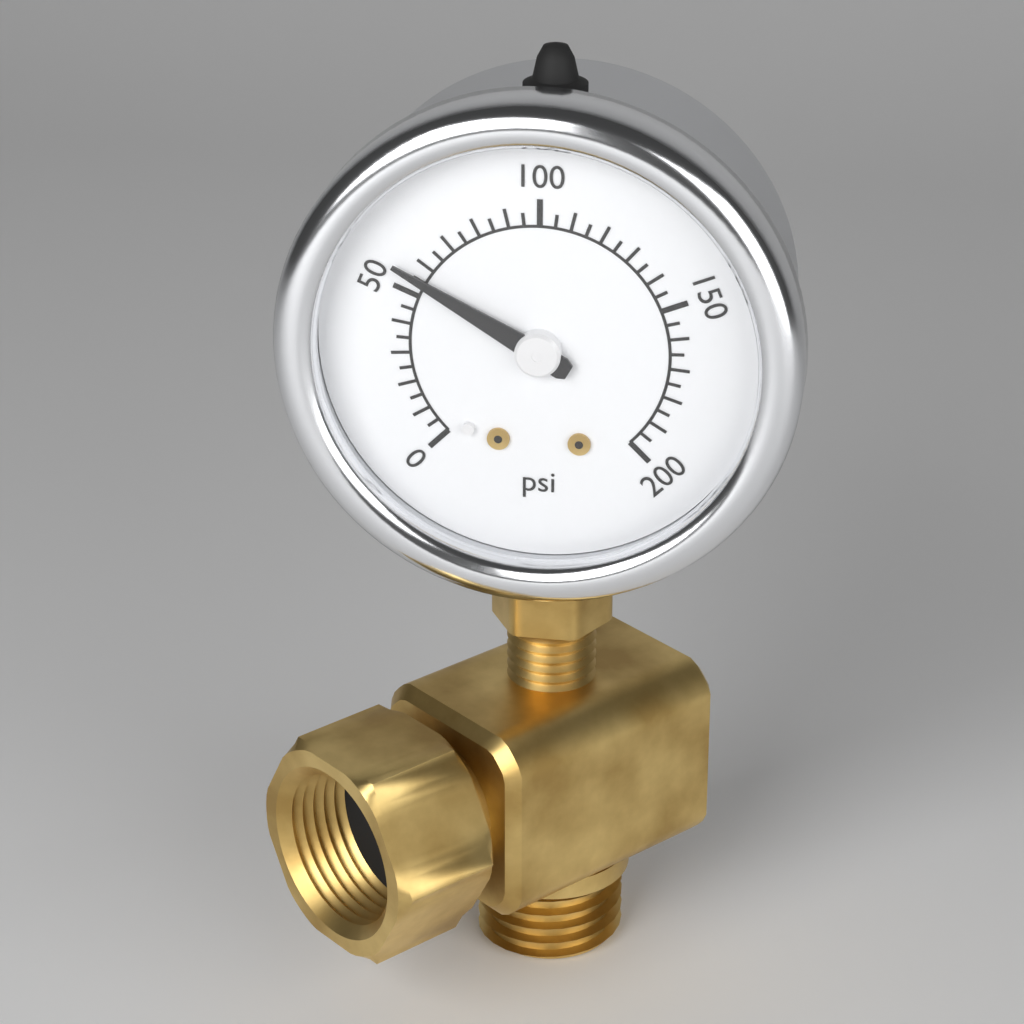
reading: 55 psi
